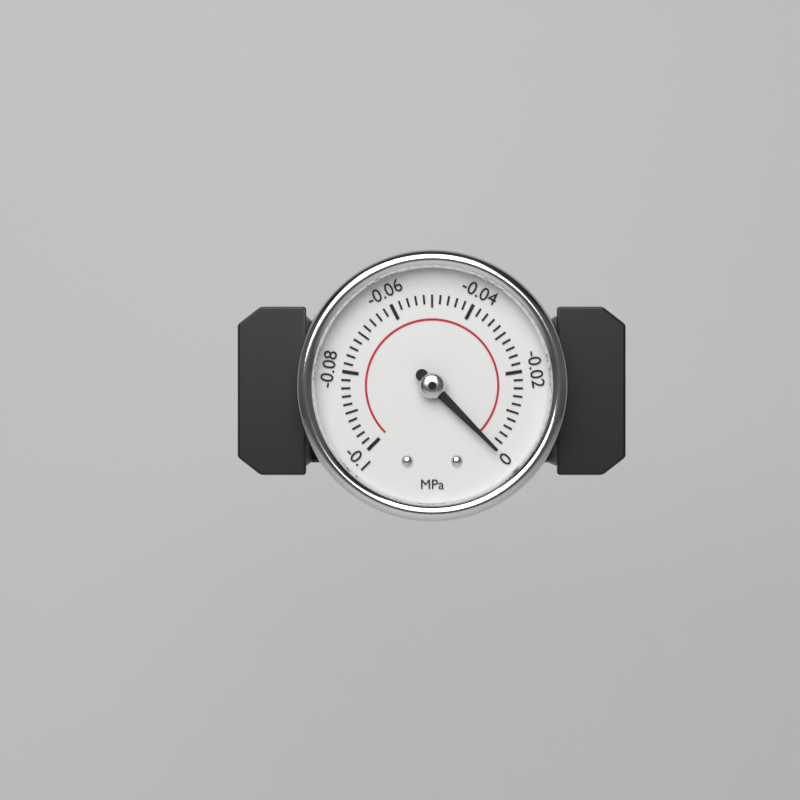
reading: 0.000 MPa
